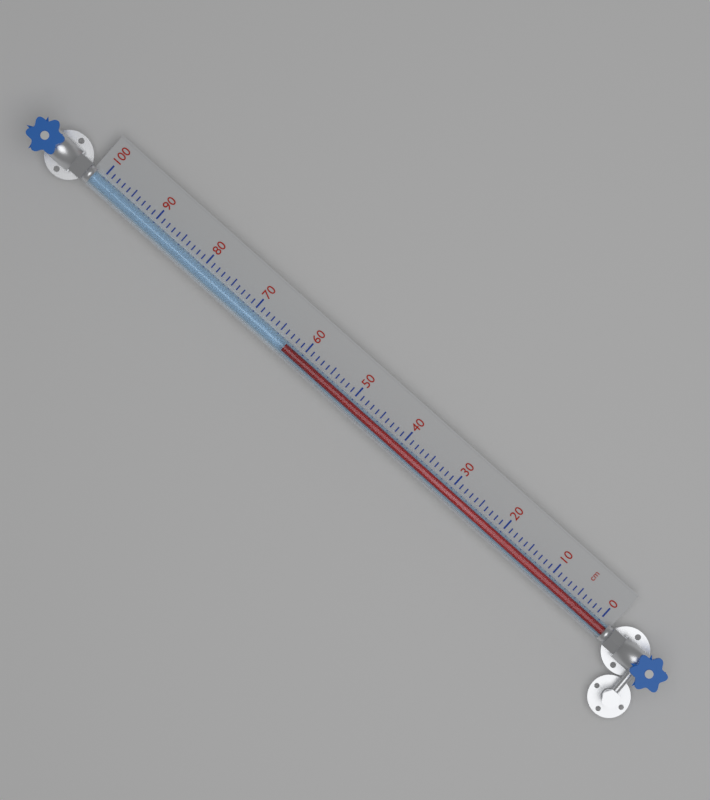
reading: 63 cm
